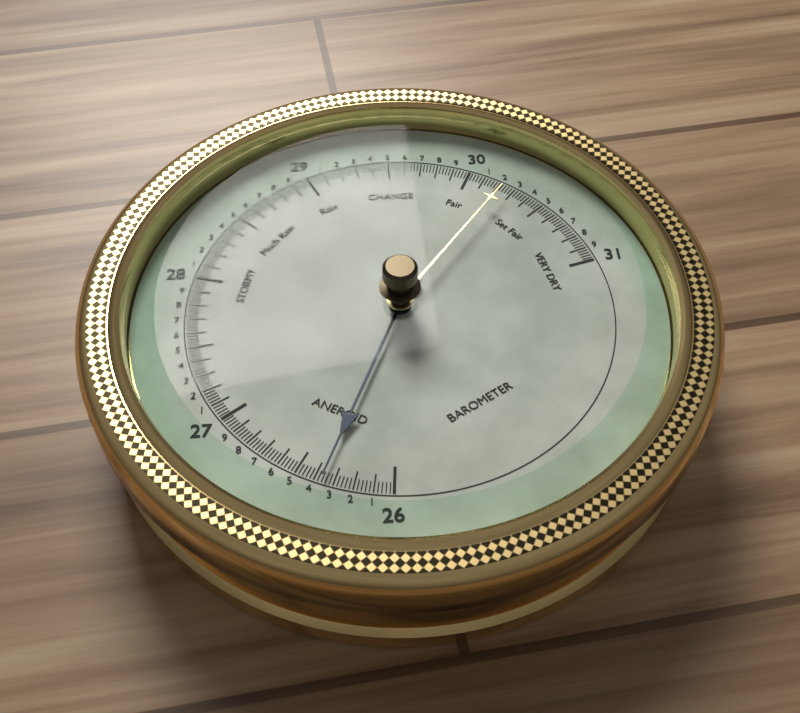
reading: 26.36 (no unit)
